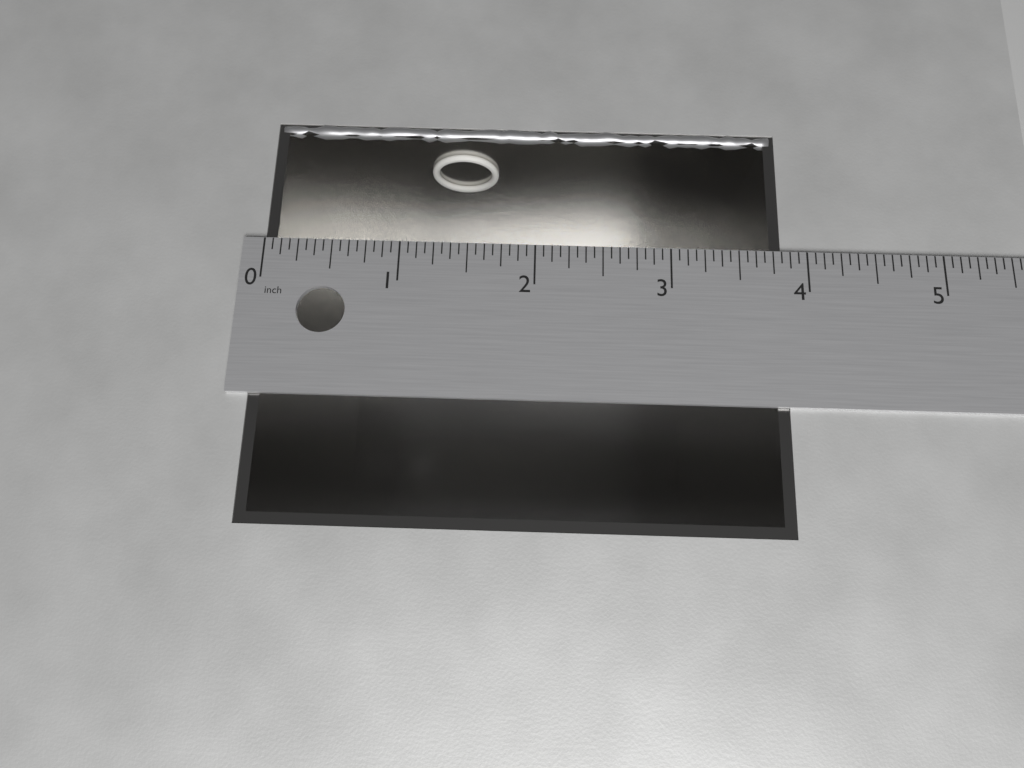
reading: 3.8125 in
